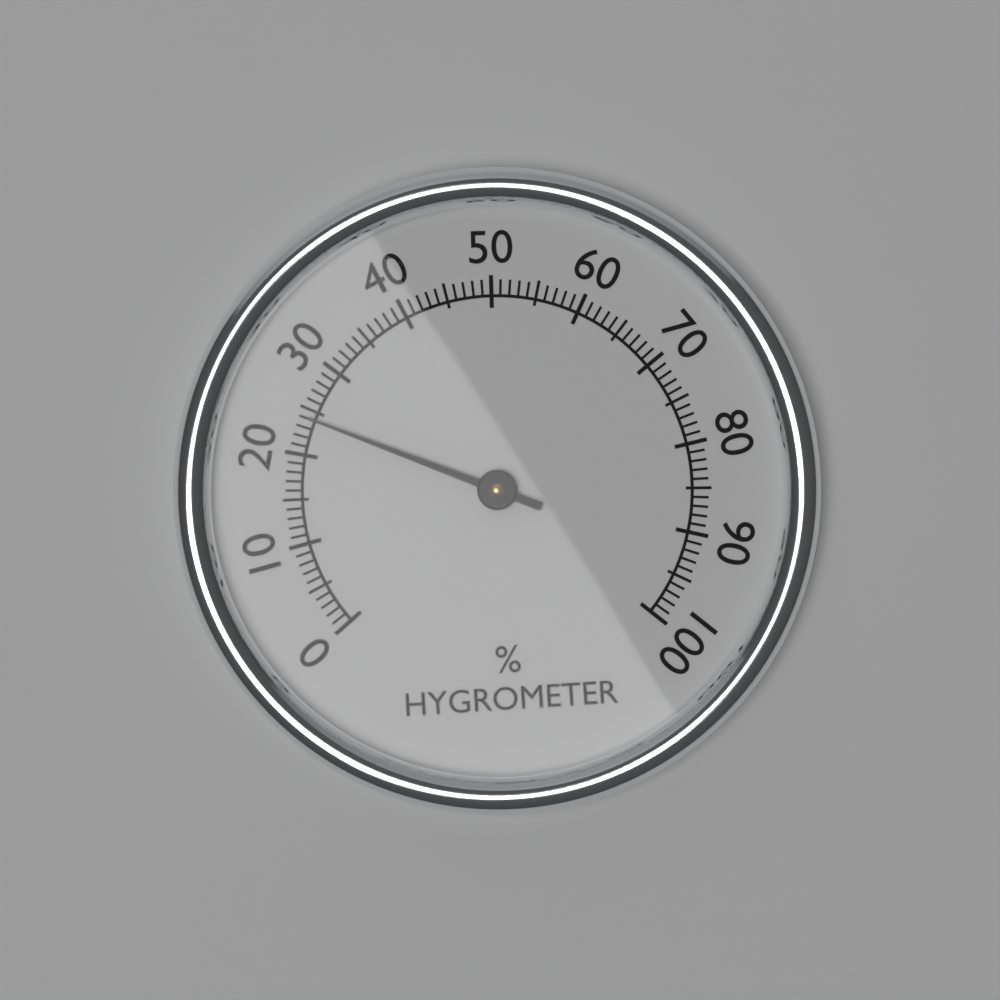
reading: 24 %
